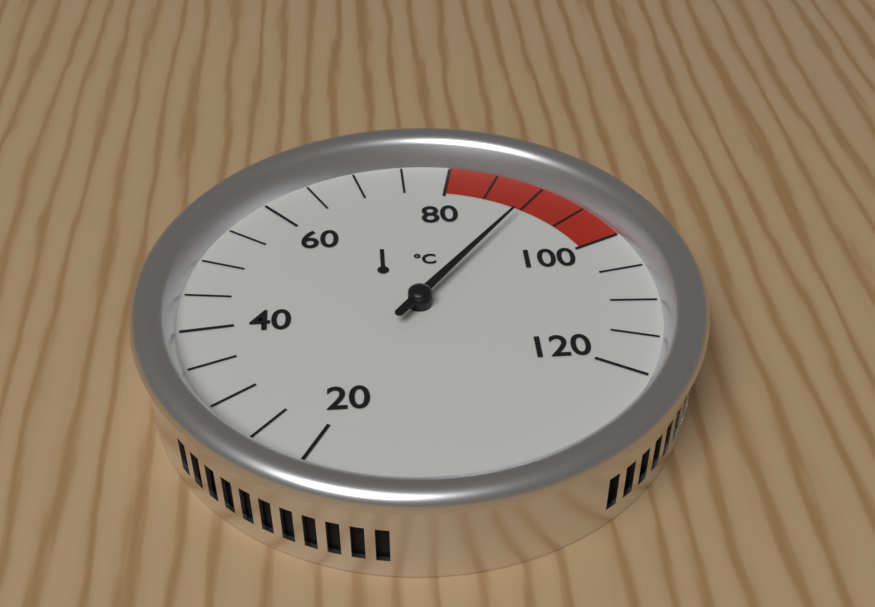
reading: 90 °C
